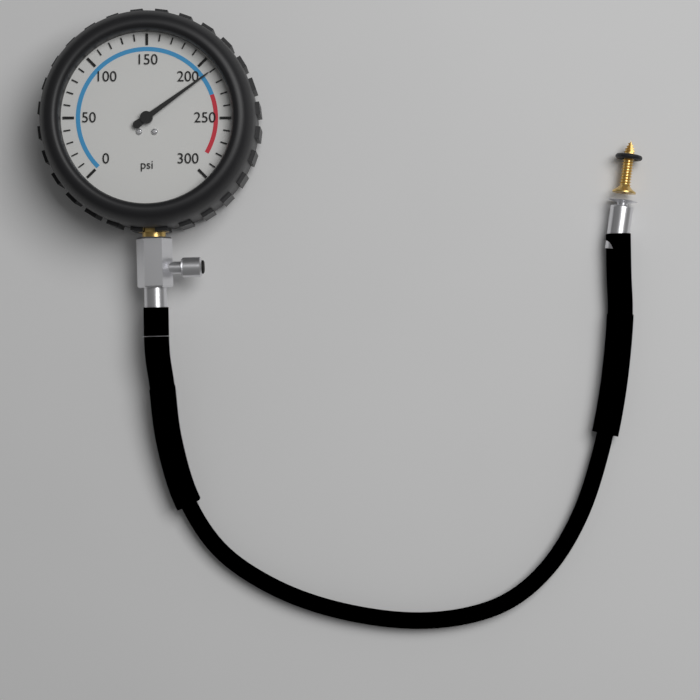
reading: 210 psi
